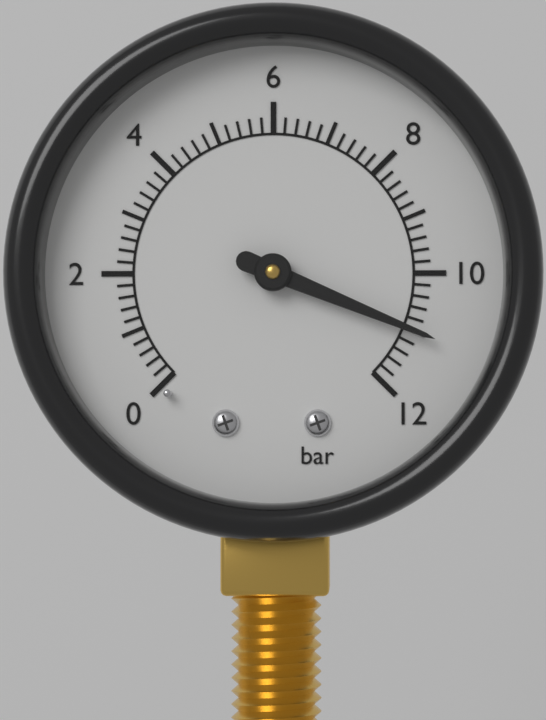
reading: 11.0 bar
